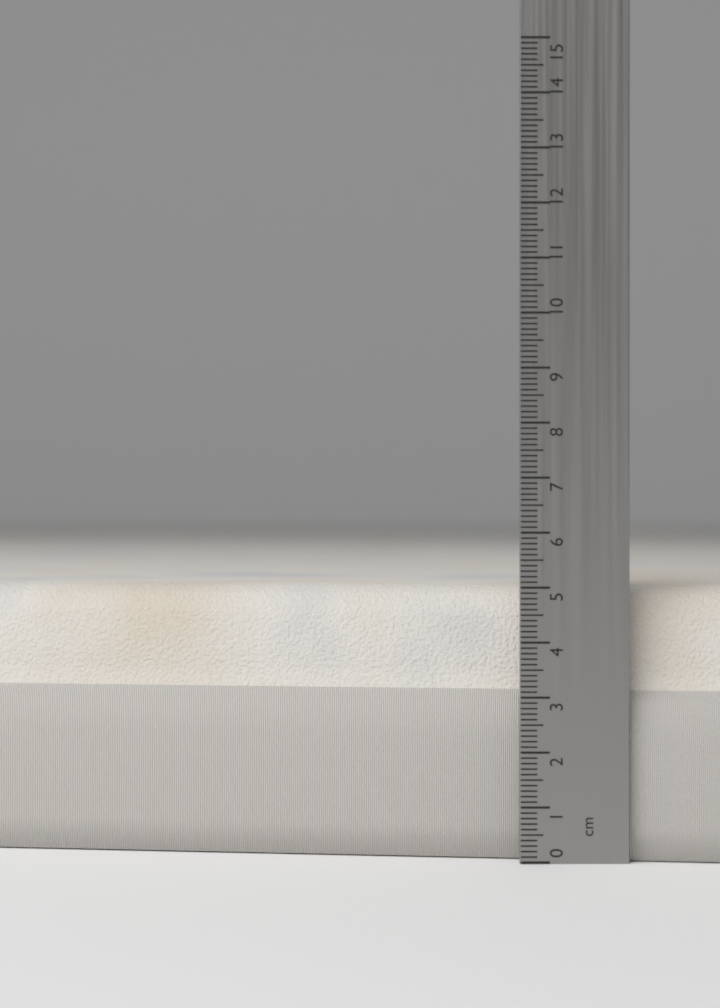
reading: 5.0 cm
